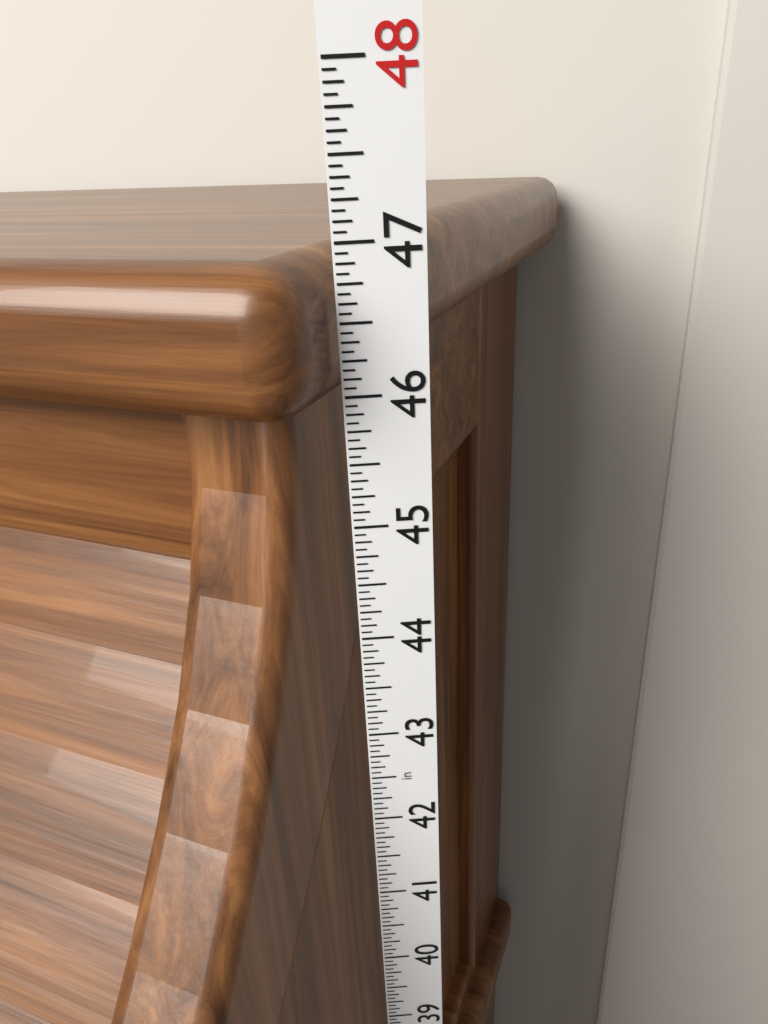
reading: 46.9375 in
